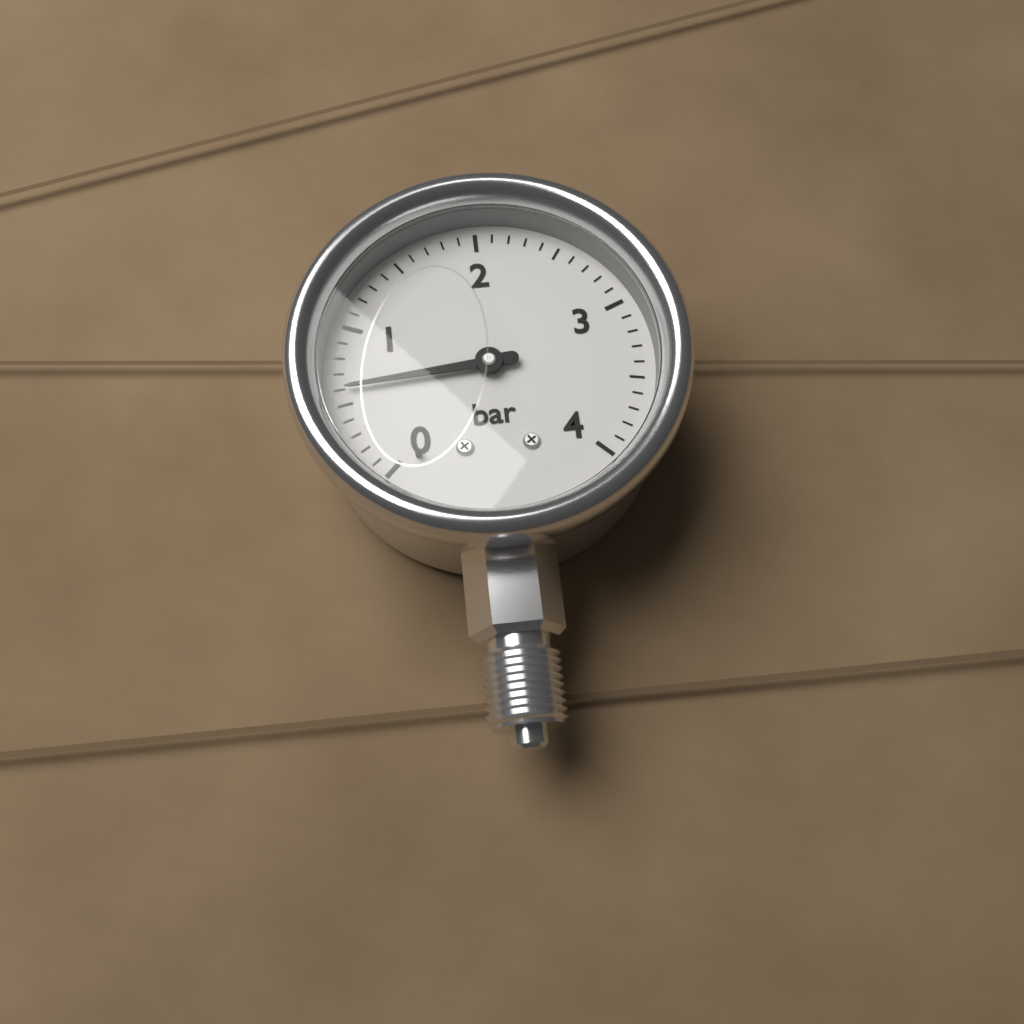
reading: 0.6 bar
